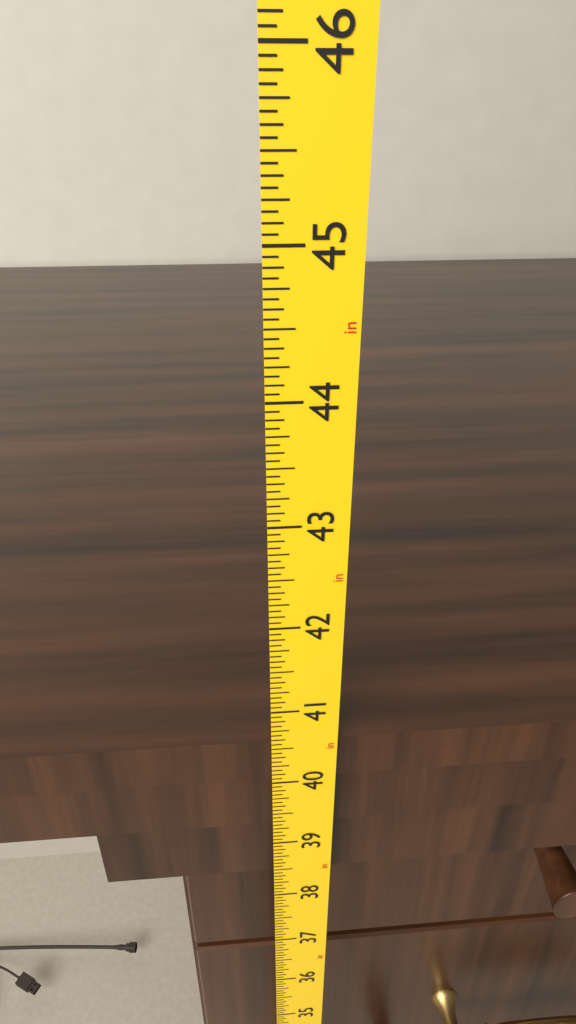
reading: 40.5625 in
